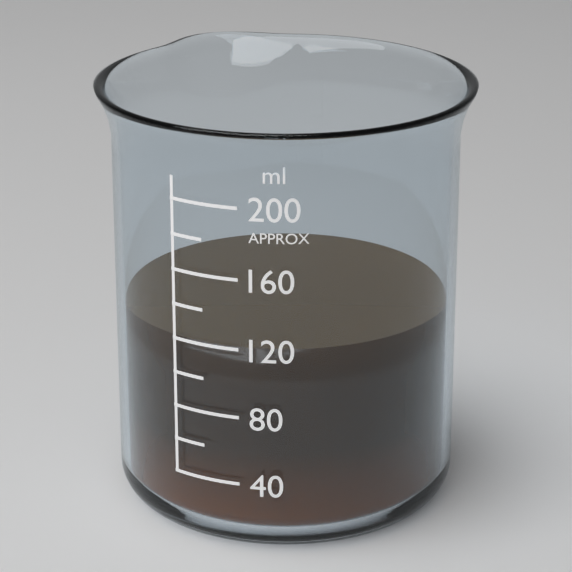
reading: 120 ml
